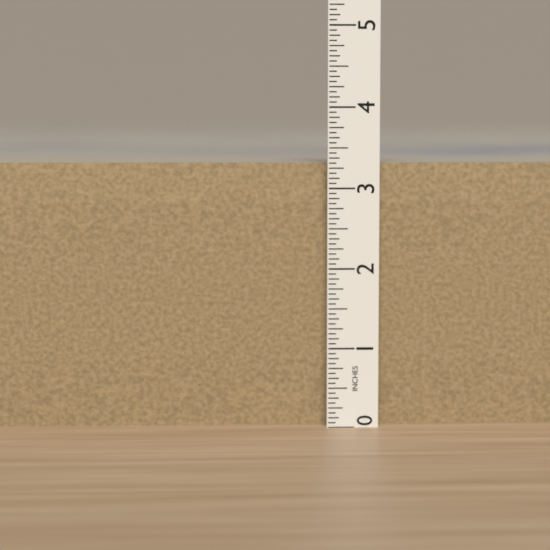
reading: 3.3125 in
